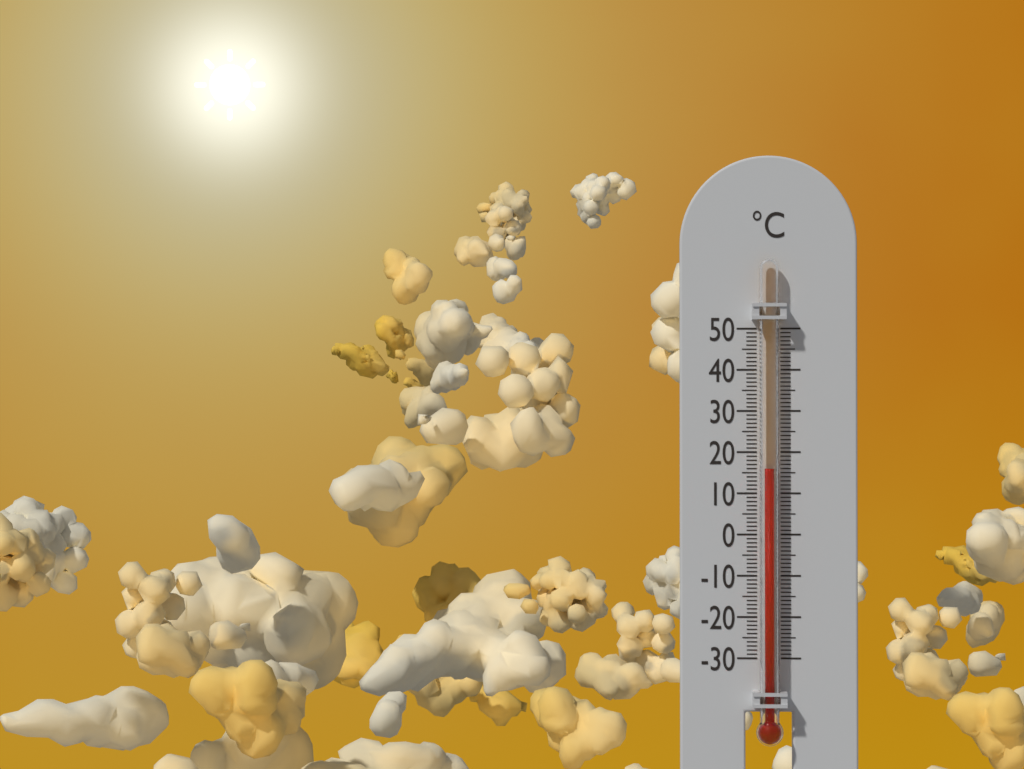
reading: 16 °C
